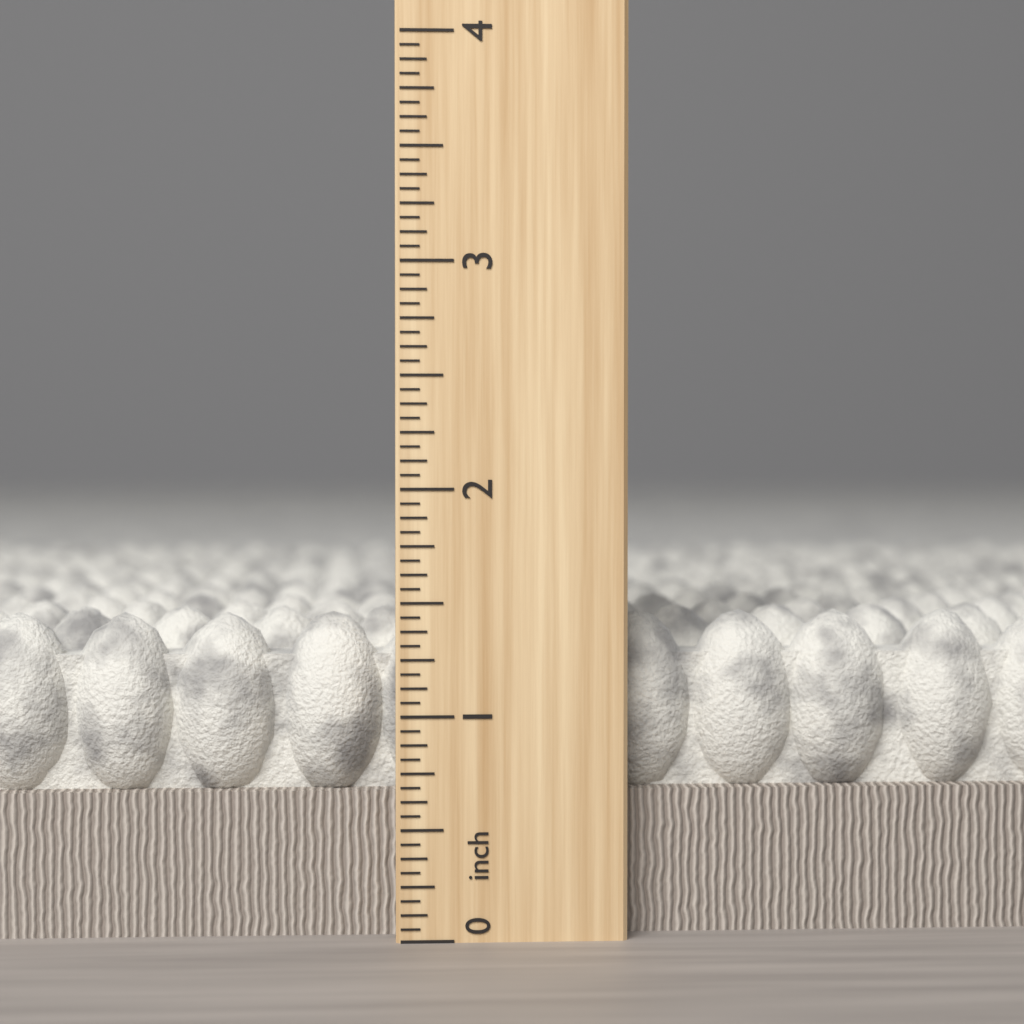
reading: 1.4375 inch
